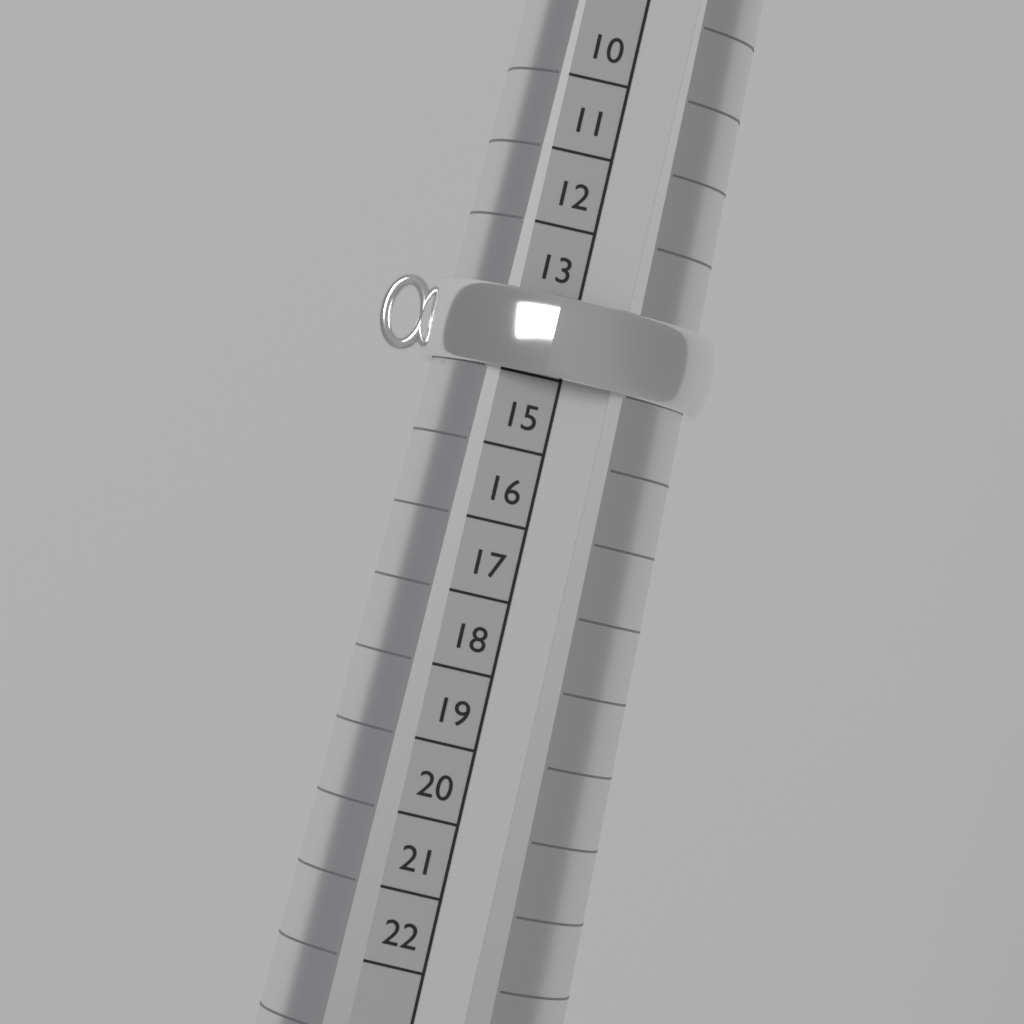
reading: 14 (no unit)
